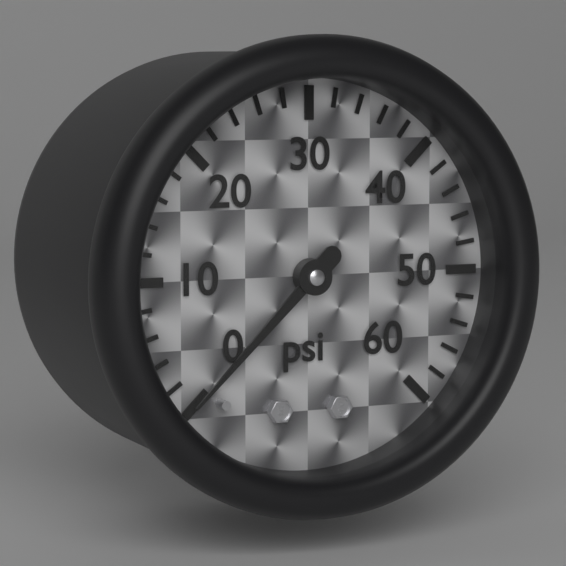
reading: 0 psi
